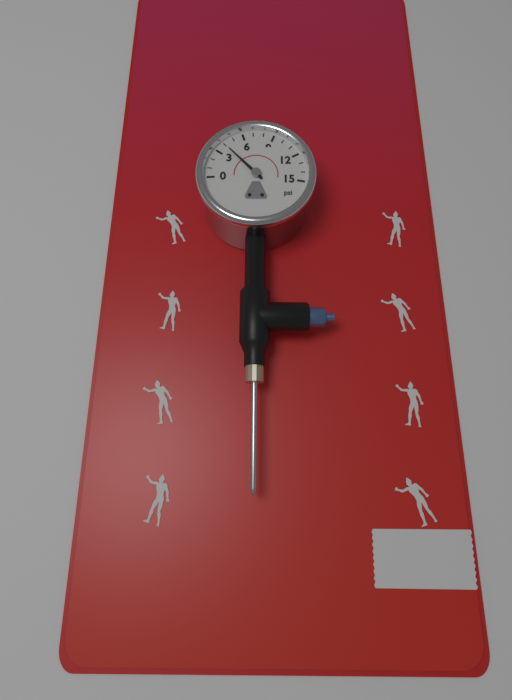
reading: 4 psi
